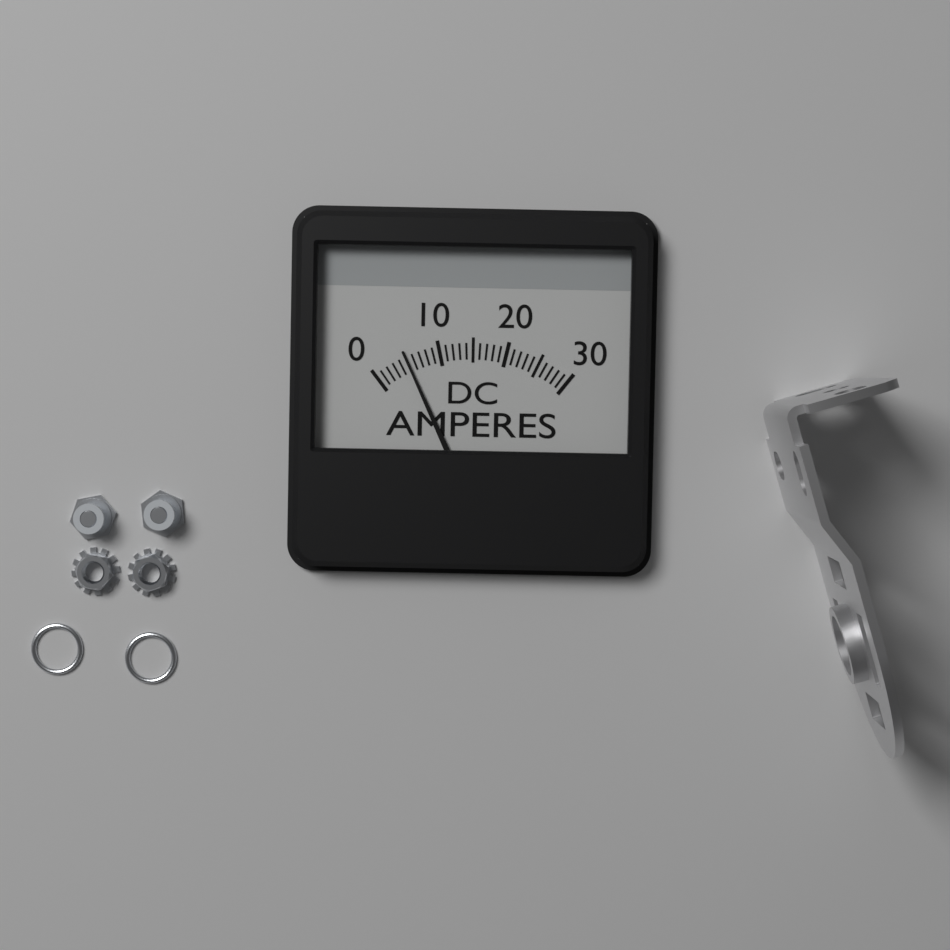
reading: 5 A
